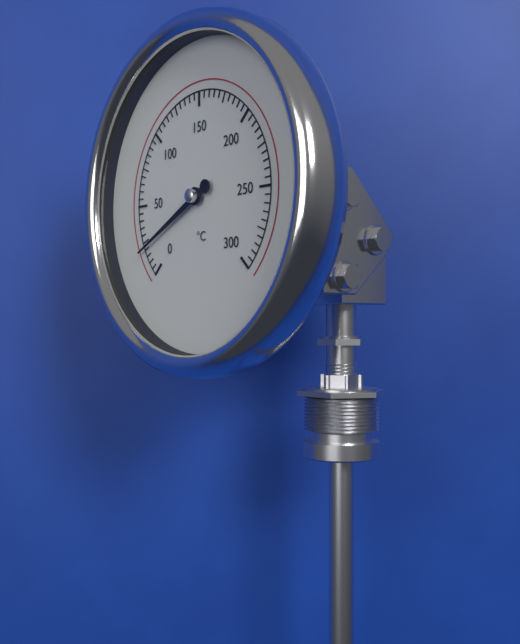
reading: 20 °C
